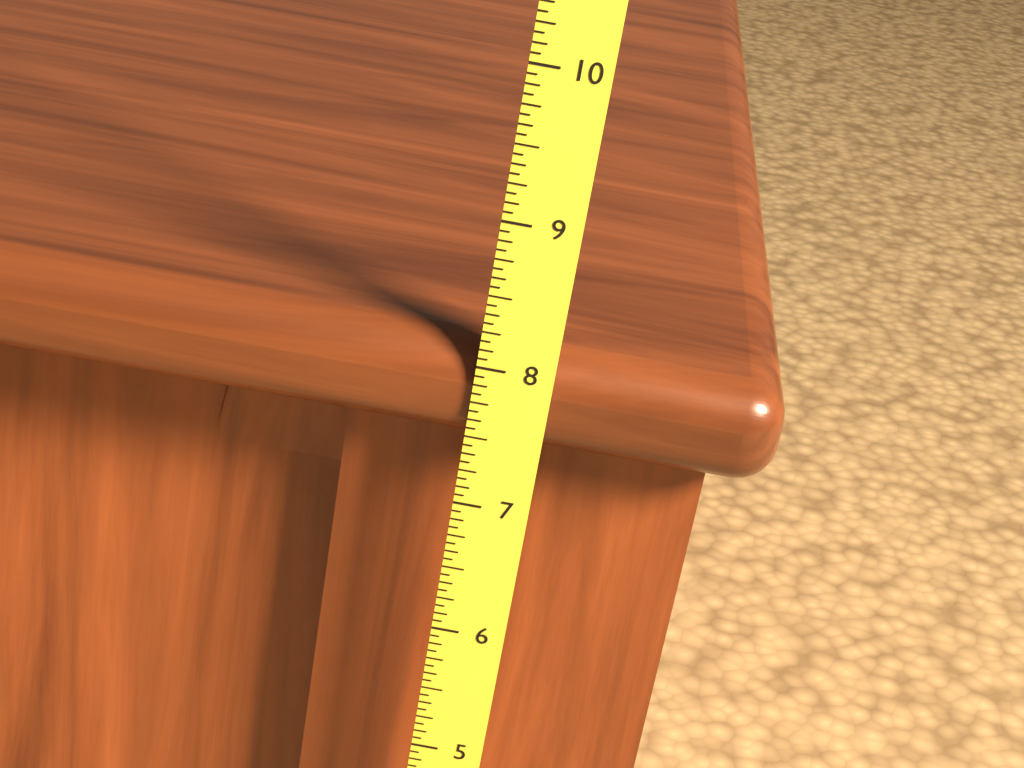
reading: 8.1250 (no unit)
